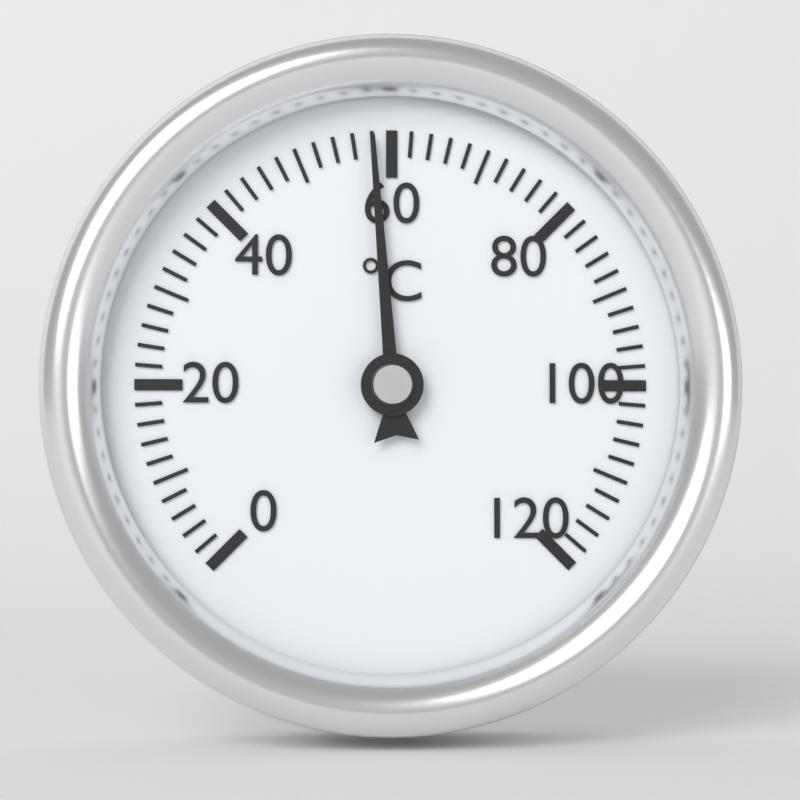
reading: 58 °C
